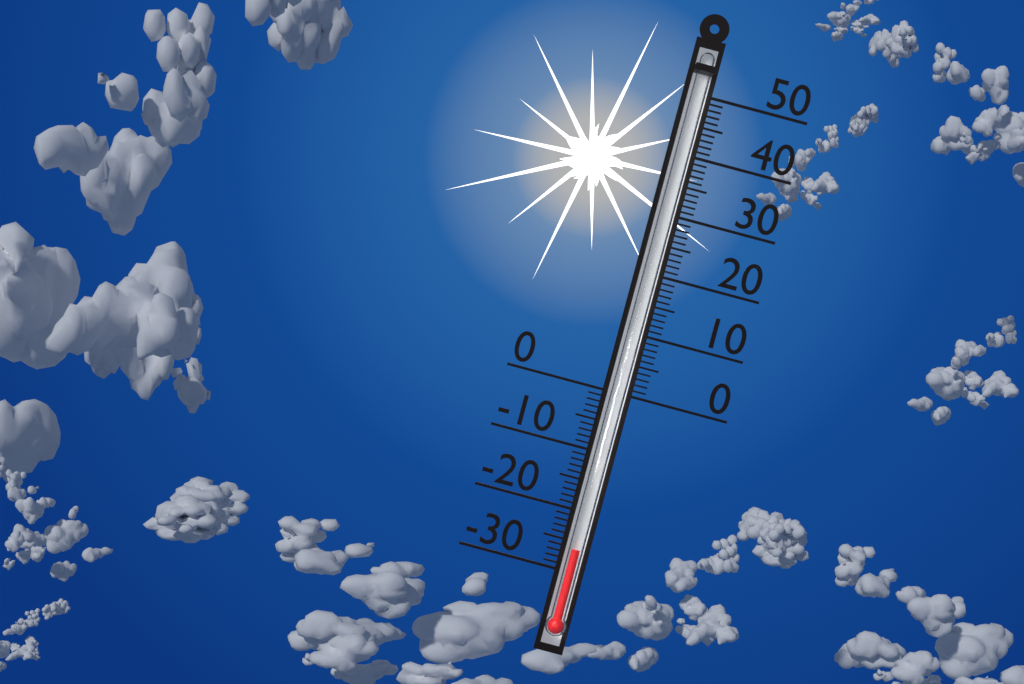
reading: -26 (no unit)
